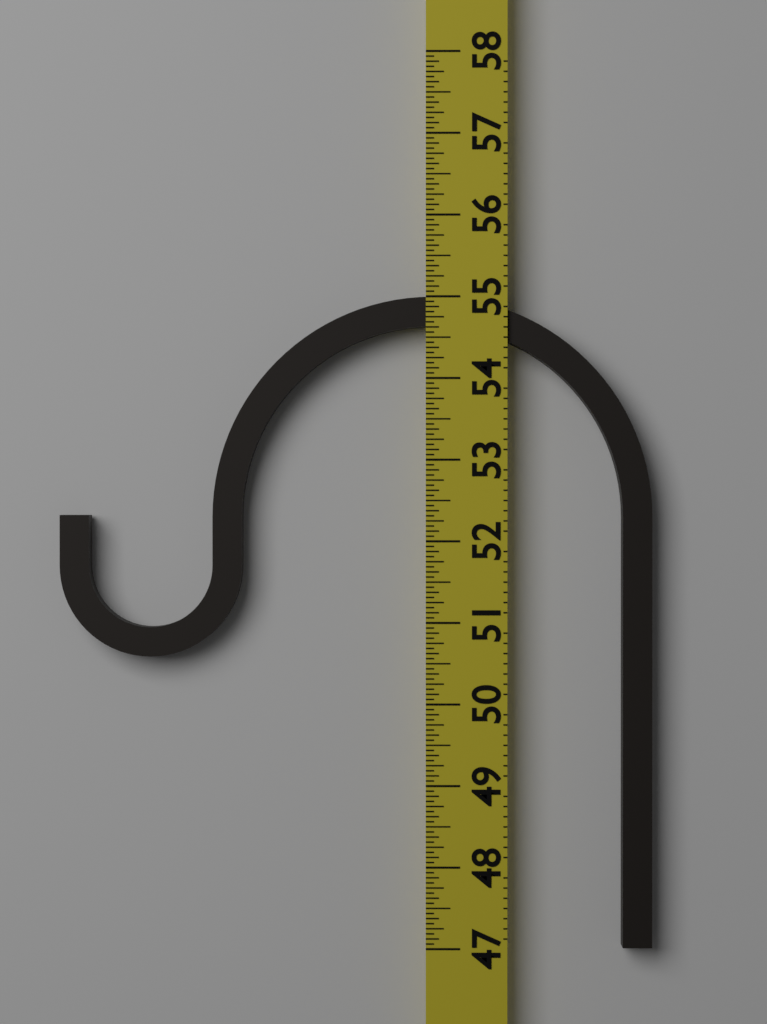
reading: 55.0000 (no unit)
